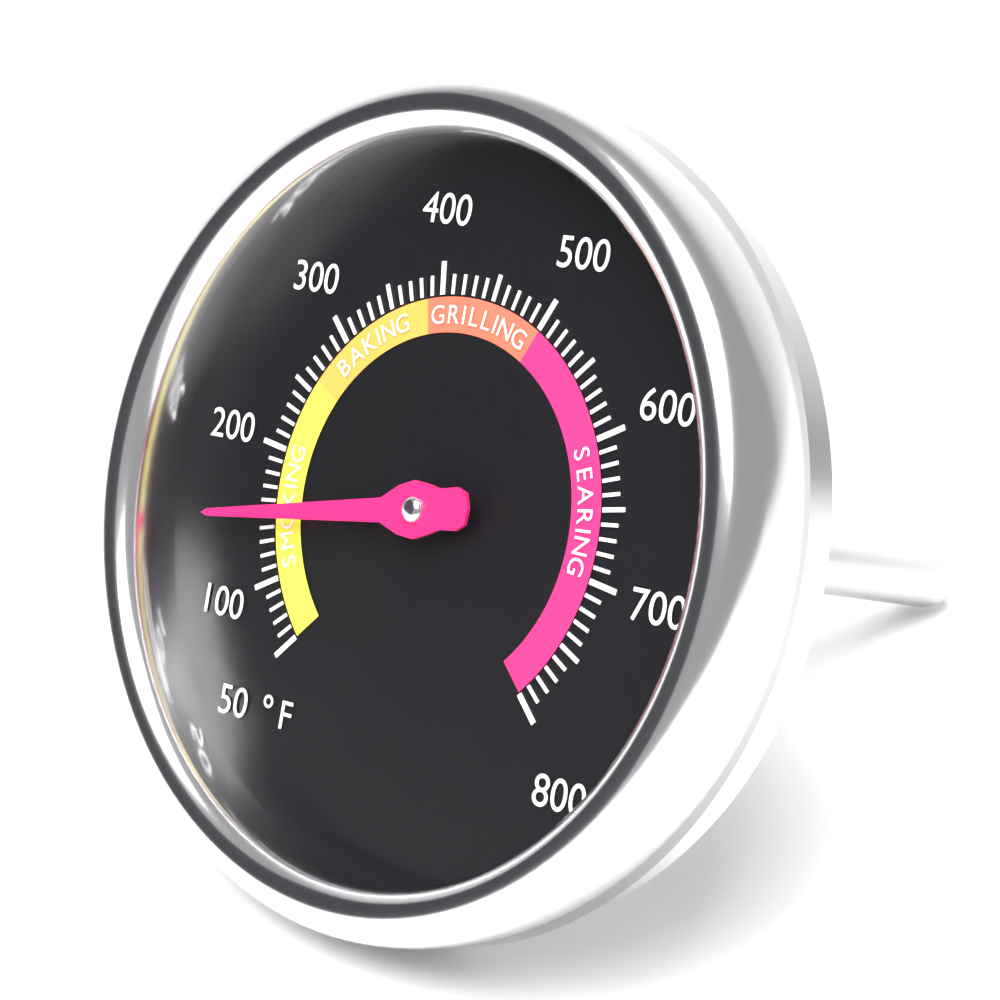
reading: 150 °F
